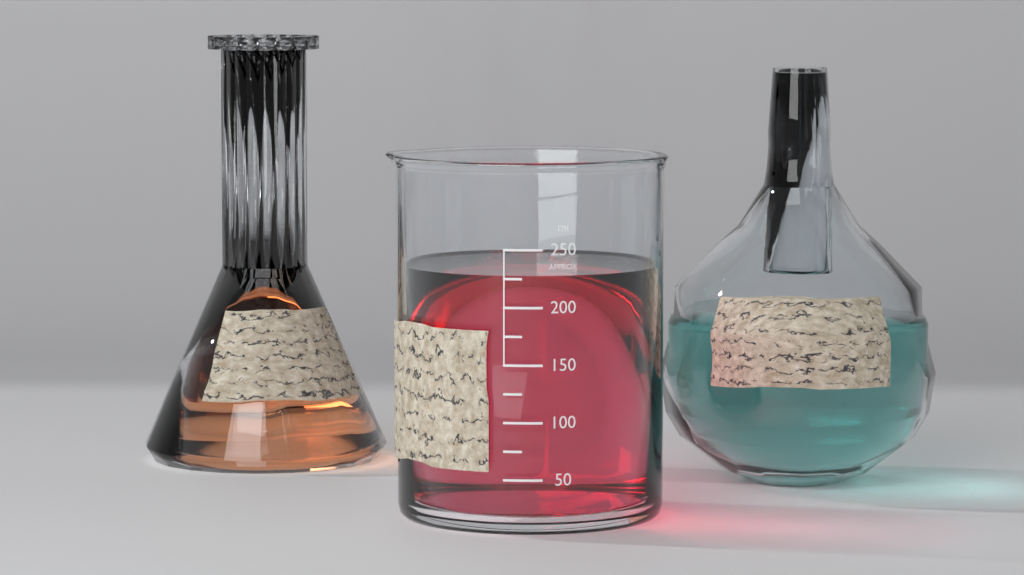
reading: 225 ml
